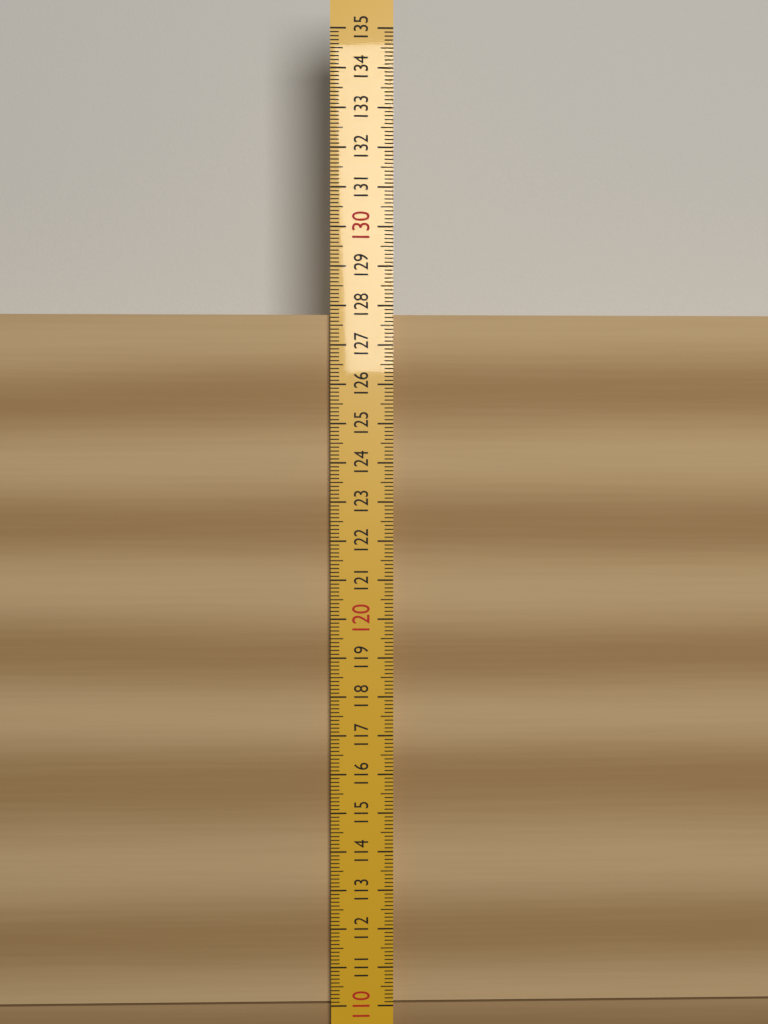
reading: 127.8 (no unit)
